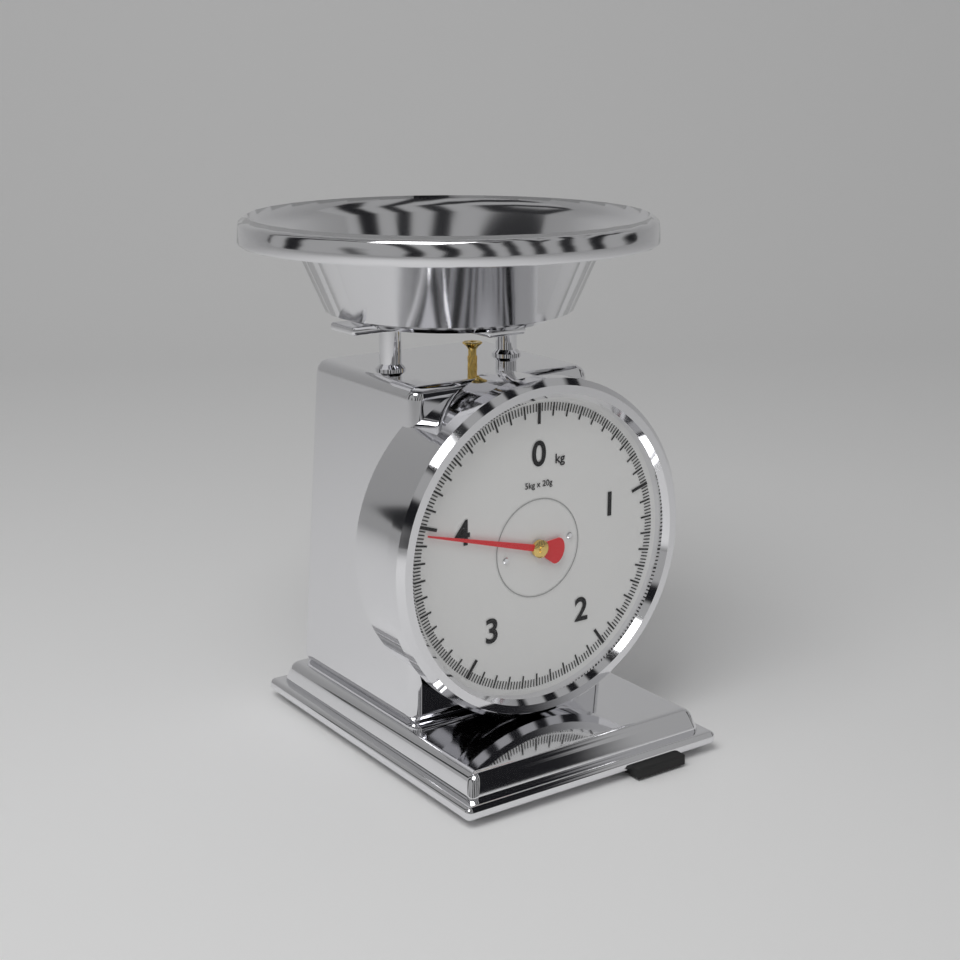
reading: 3.96 kg
